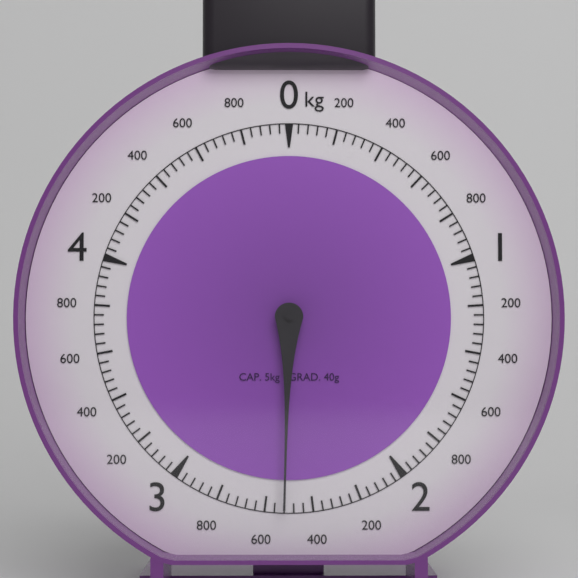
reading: 2.52 kg
